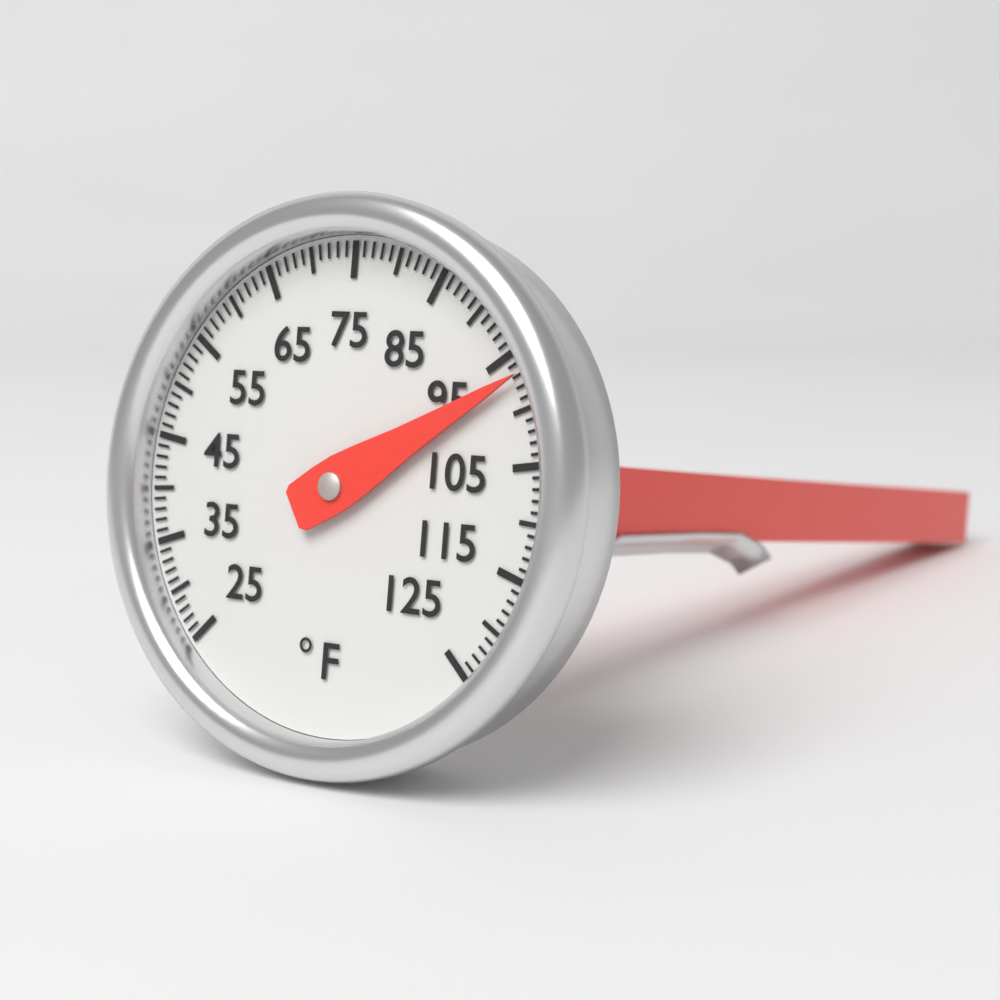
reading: 97 °F
